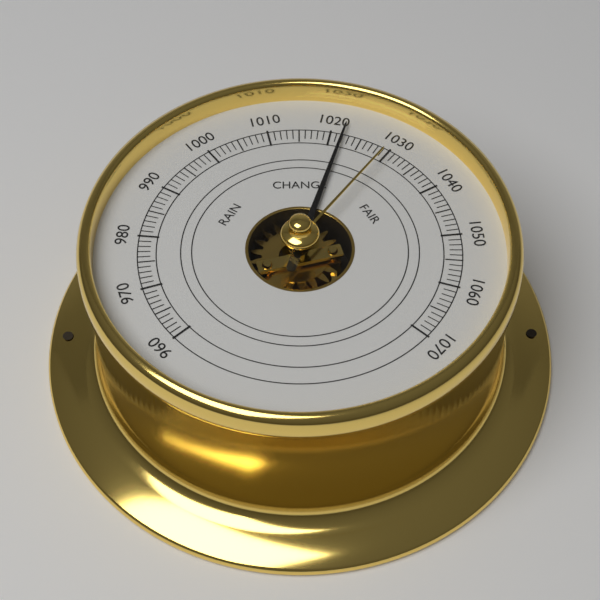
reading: 1022 (no unit)
